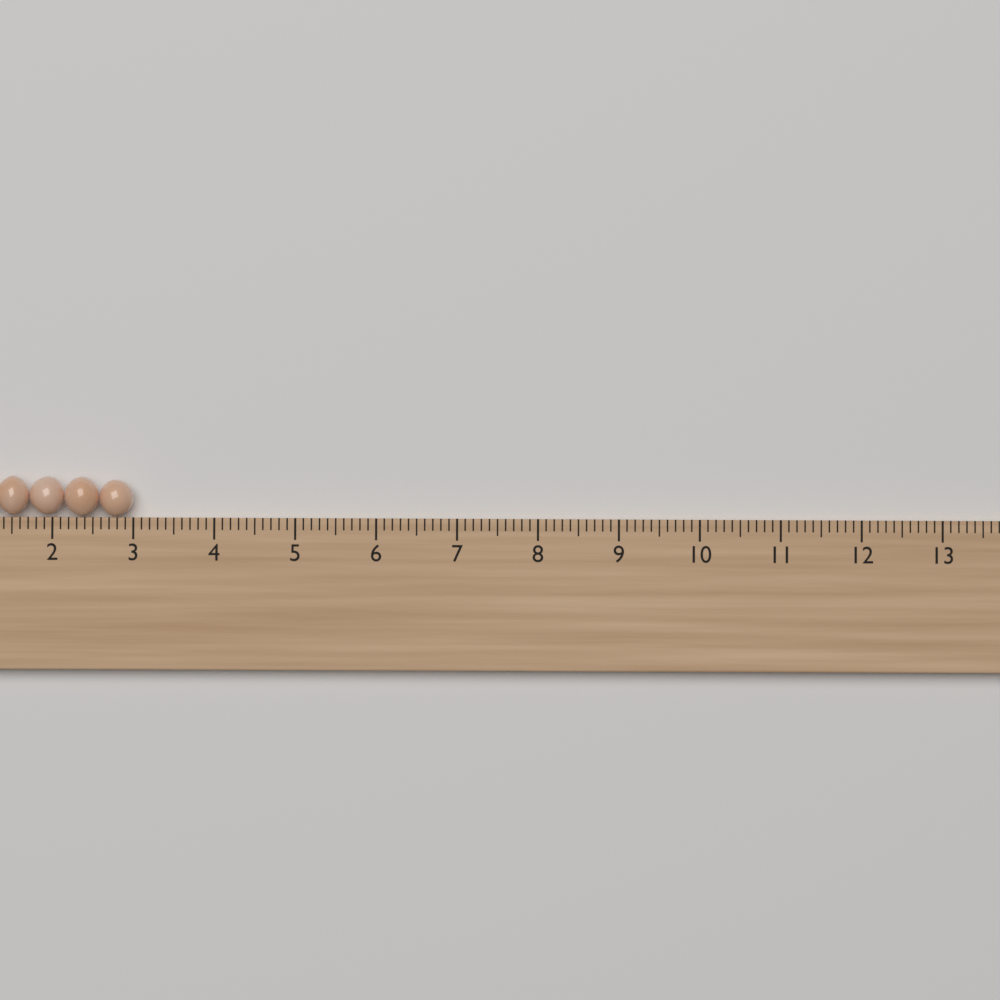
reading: 3.0 cm
